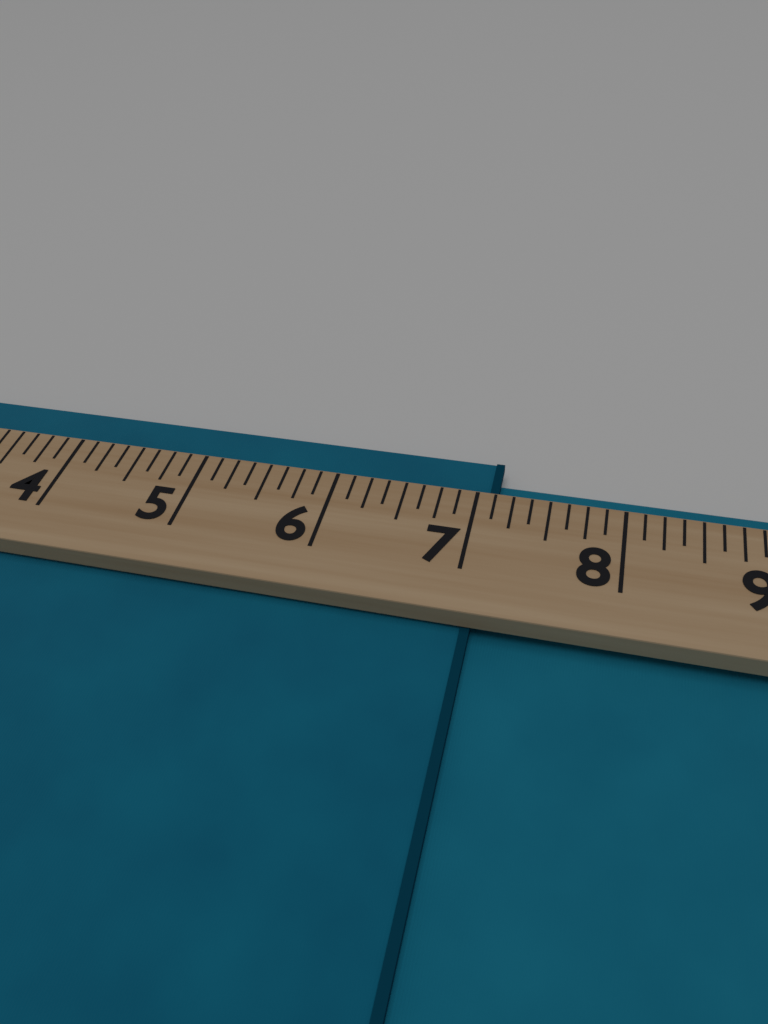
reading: 7.125 (no unit)
